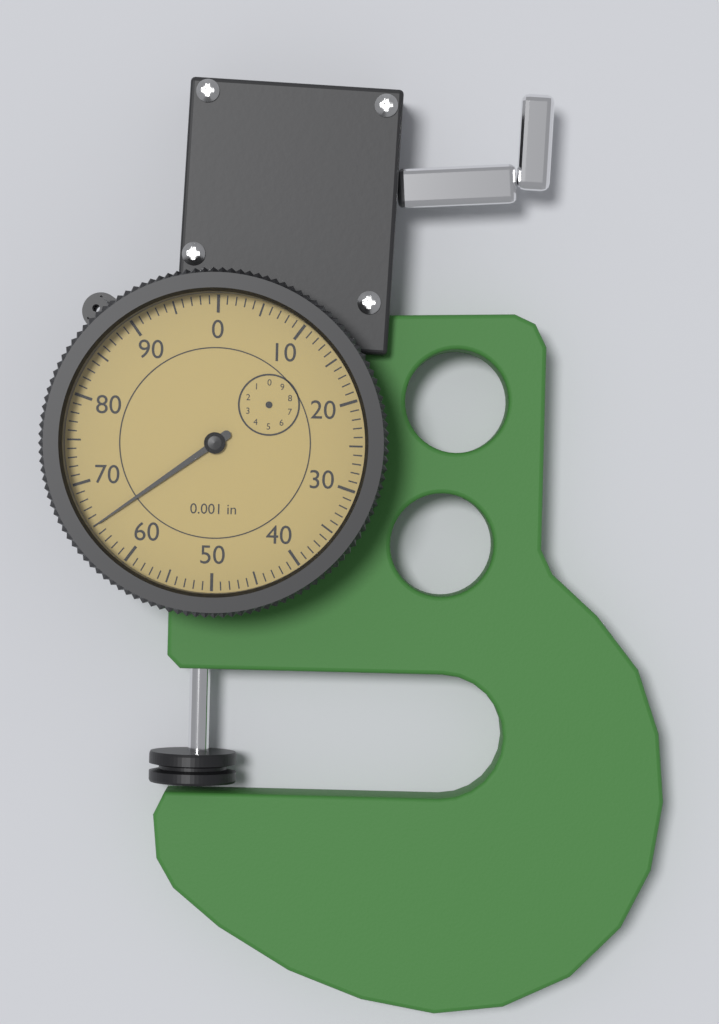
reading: 65 0.001 in
